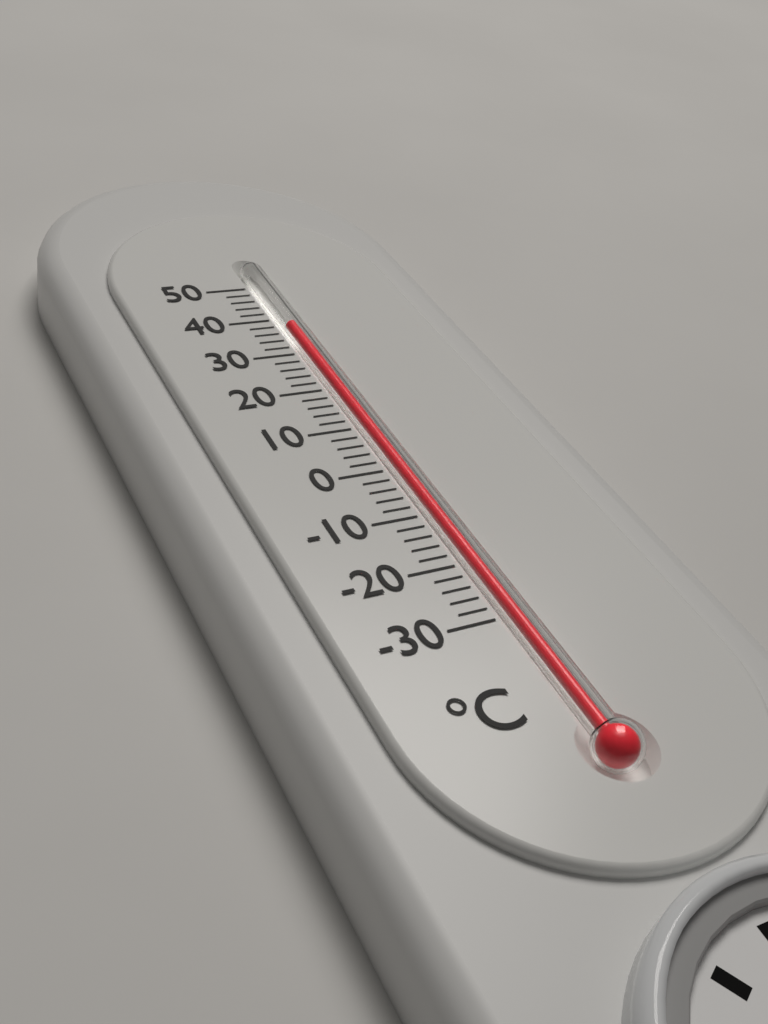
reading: 38 °C
